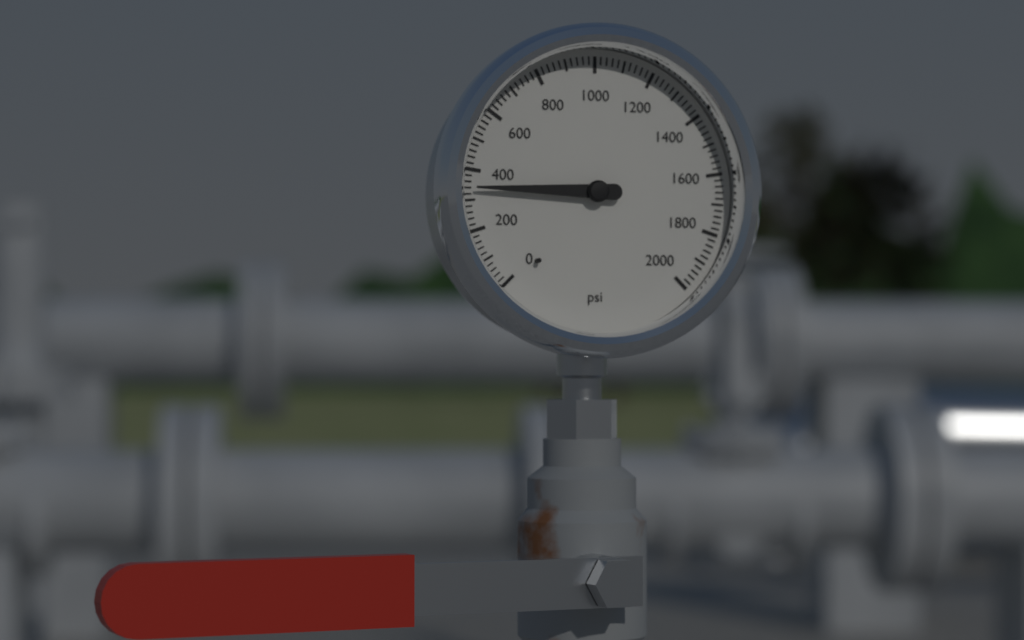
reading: 340 psi
